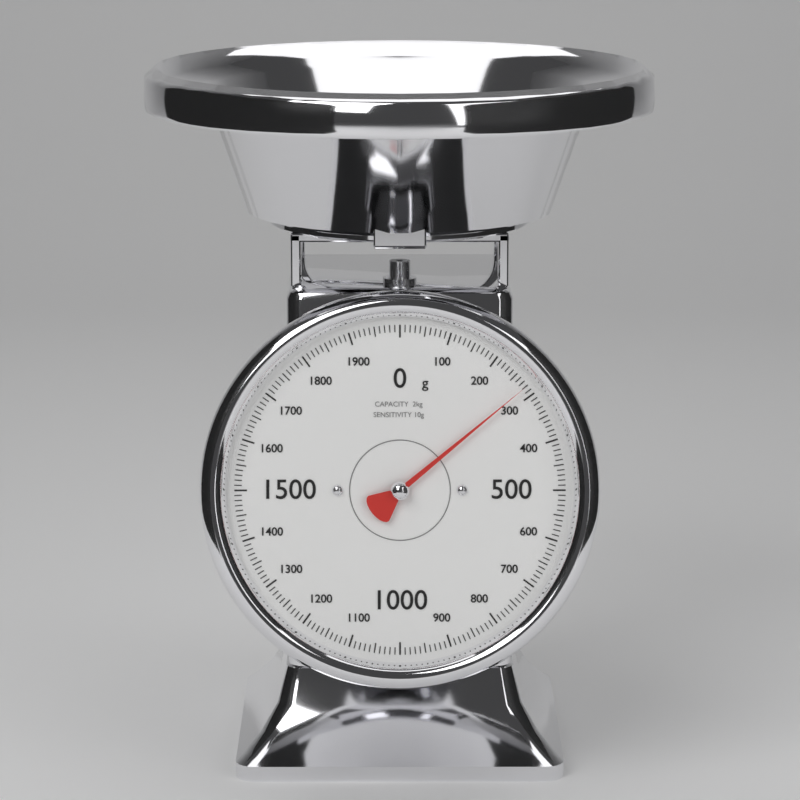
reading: 280 g
